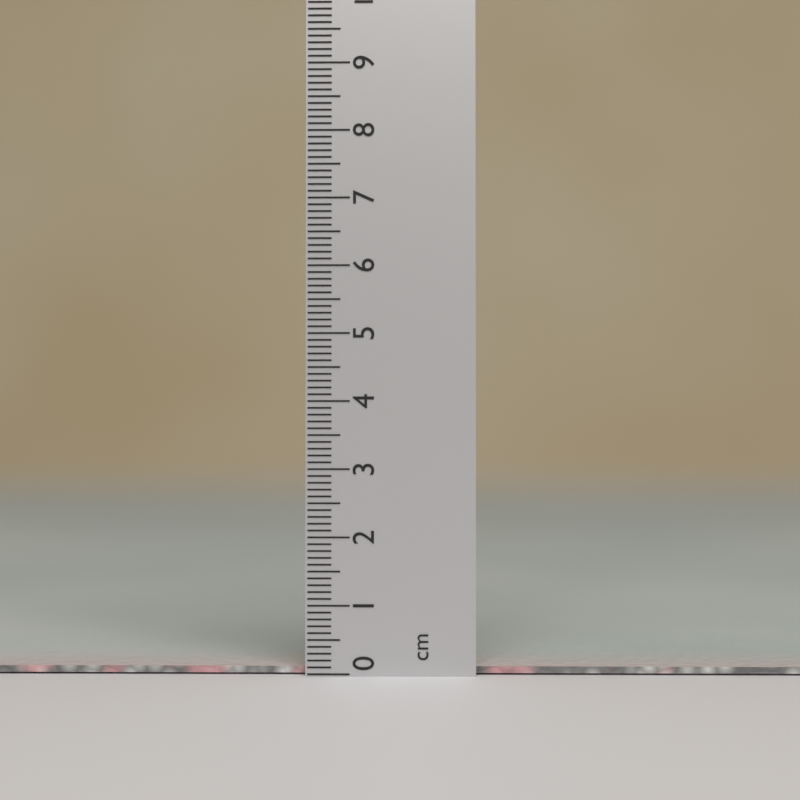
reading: 0.1 cm
